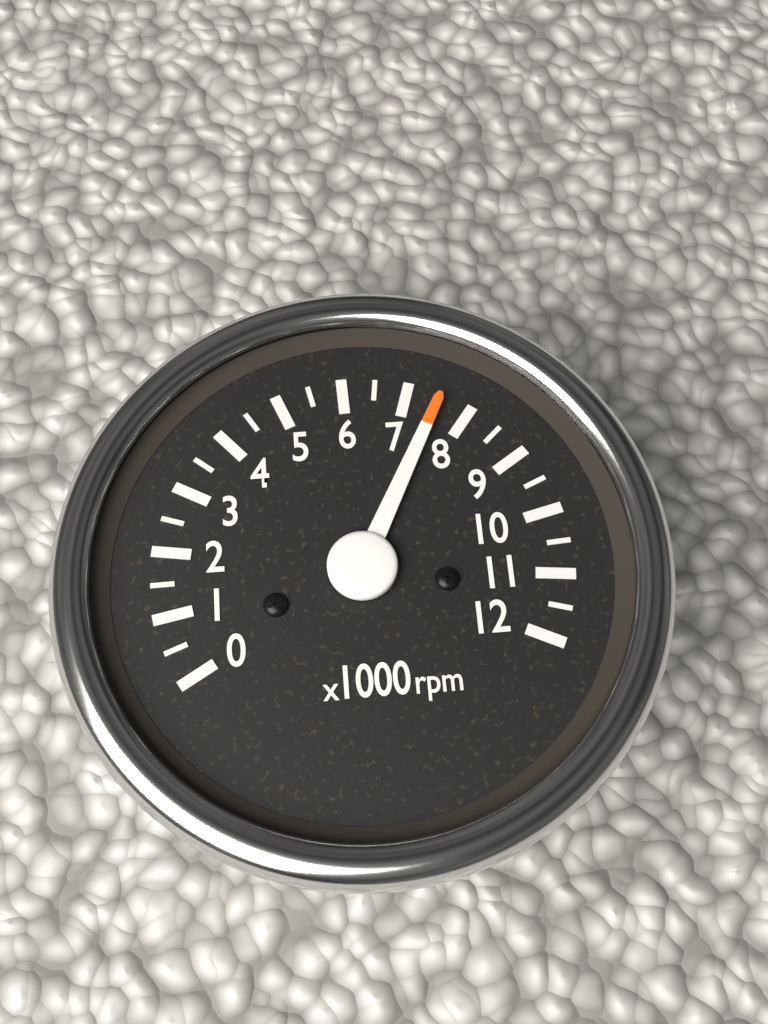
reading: 7500 rpm
